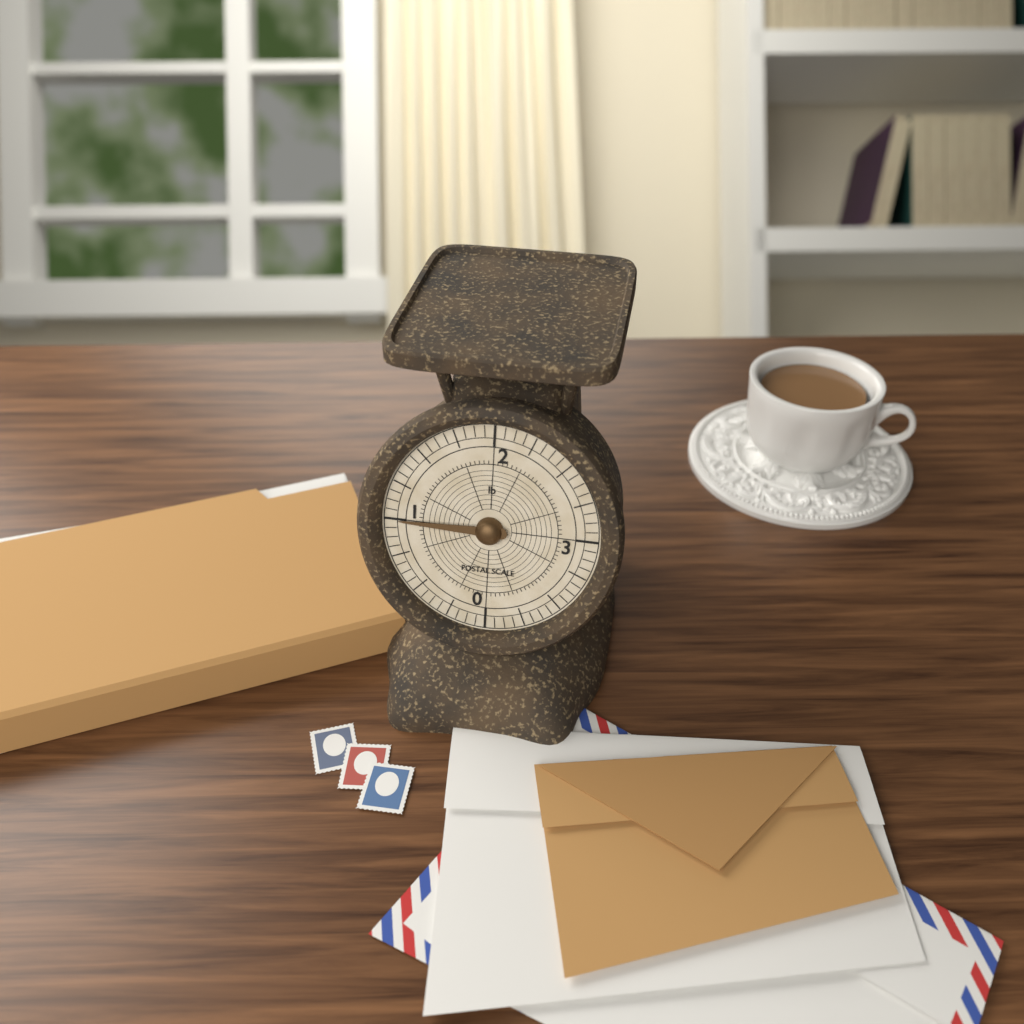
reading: 1.0000 lb
